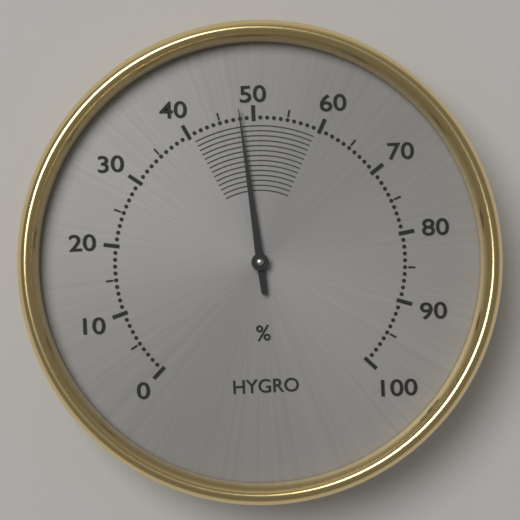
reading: 48 %
